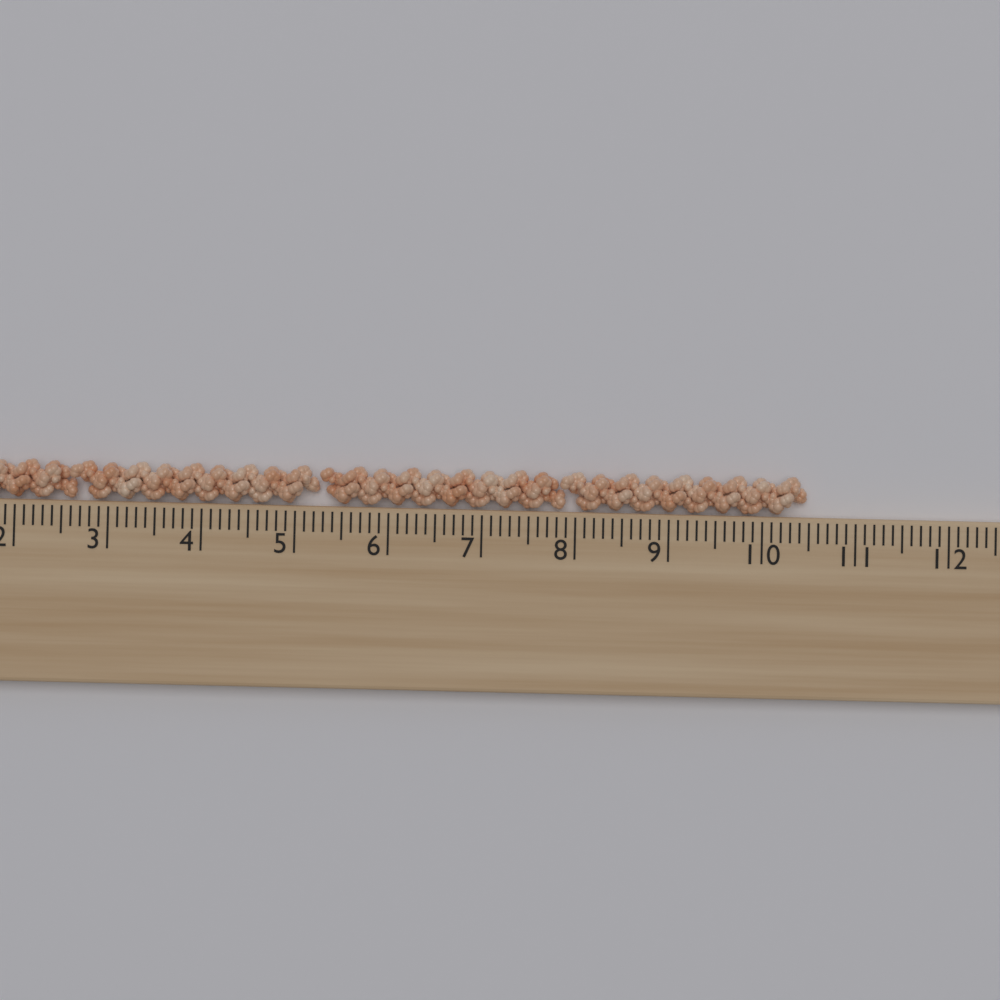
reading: 10.5 cm
